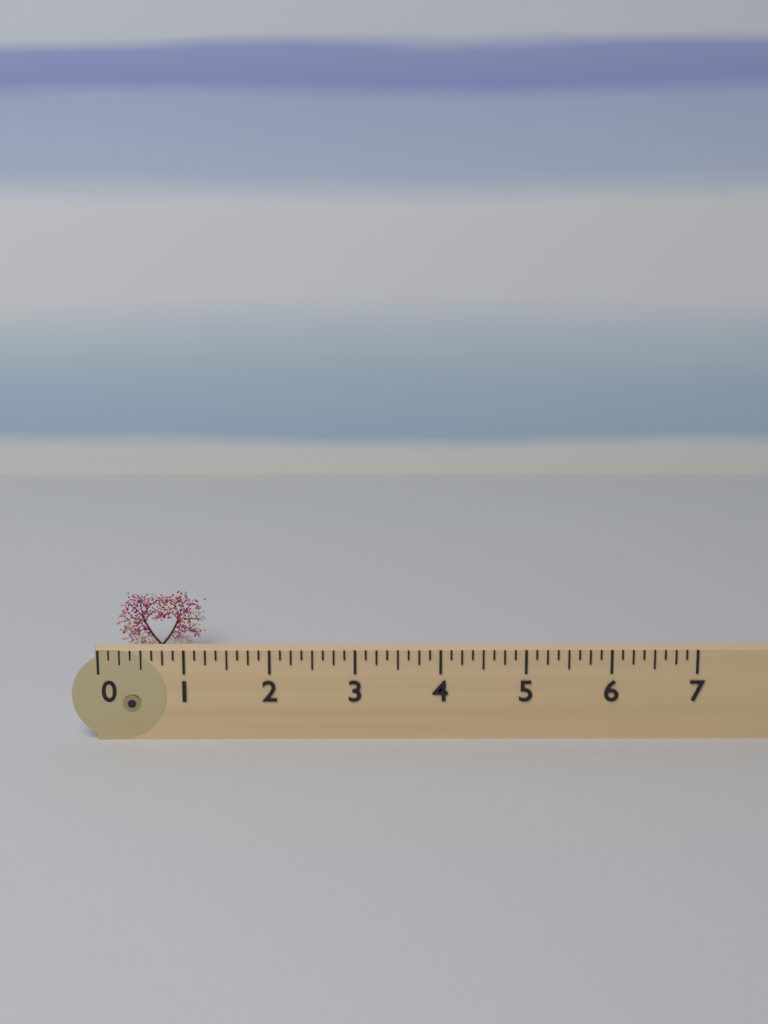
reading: 1.125 (no unit)
